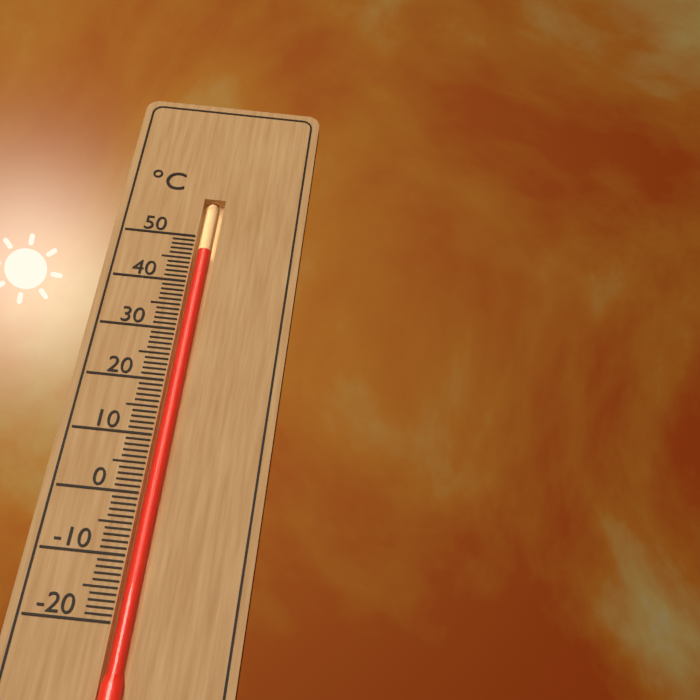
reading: 47 °C
